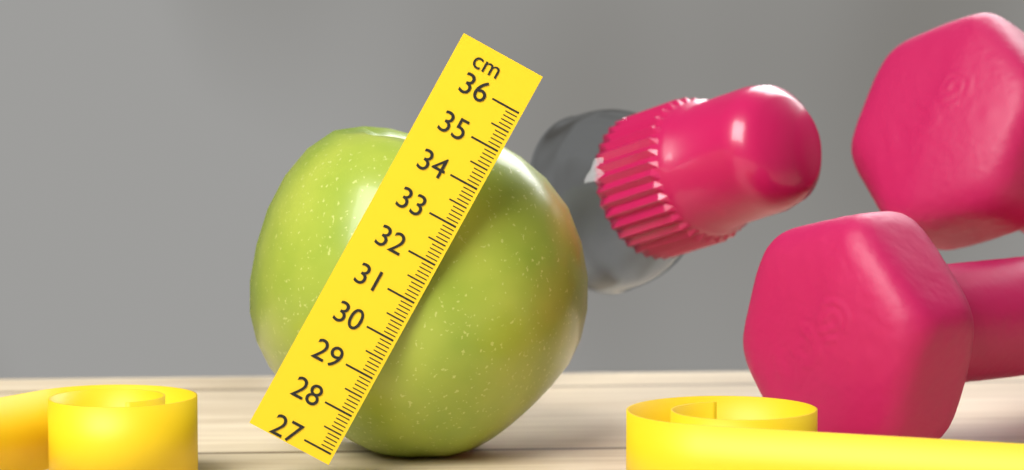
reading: 35.1 cm
